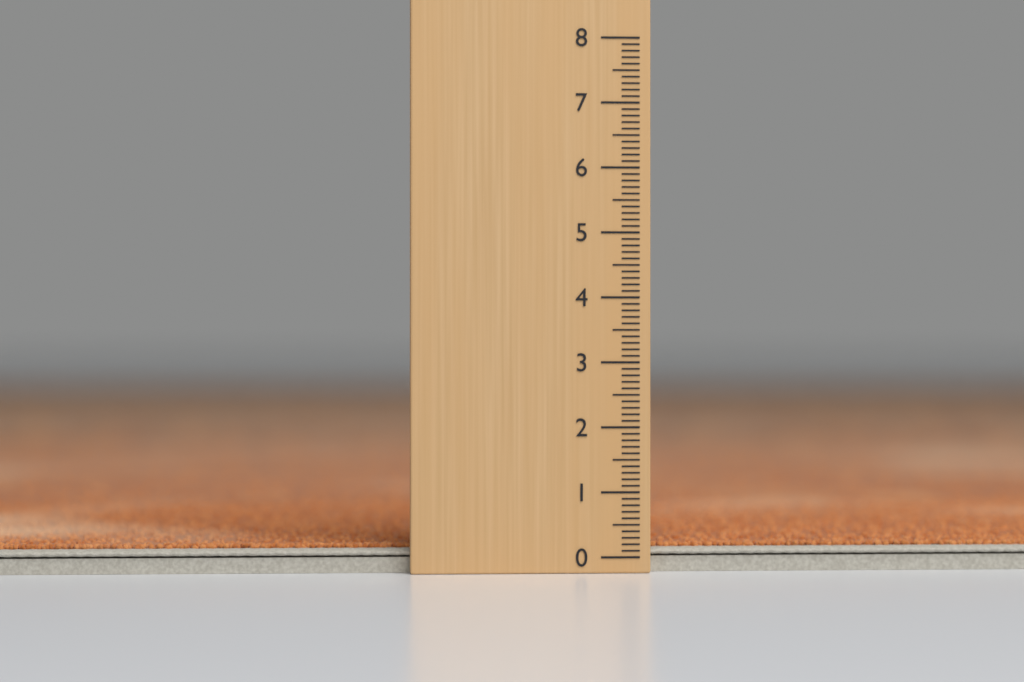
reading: 0.2 (no unit)
